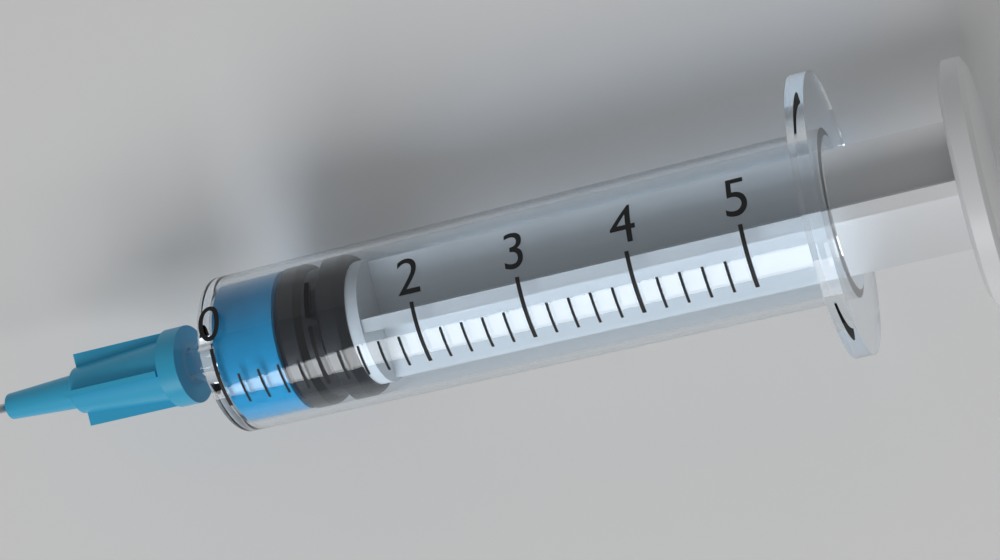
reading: 0.6 (no unit)
